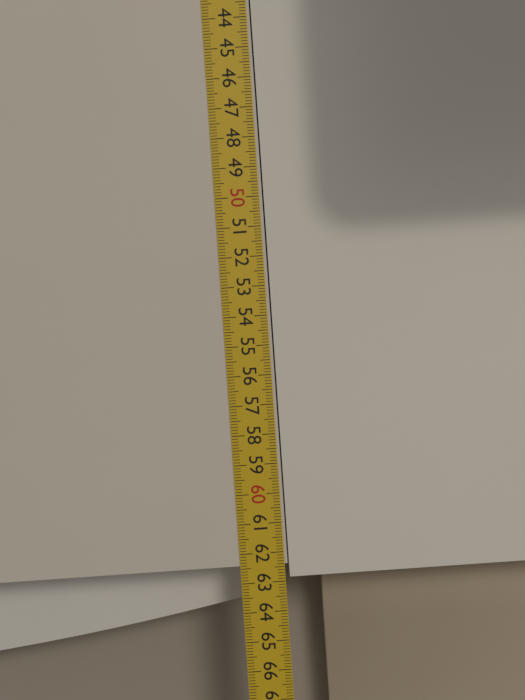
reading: 62.4 cm
